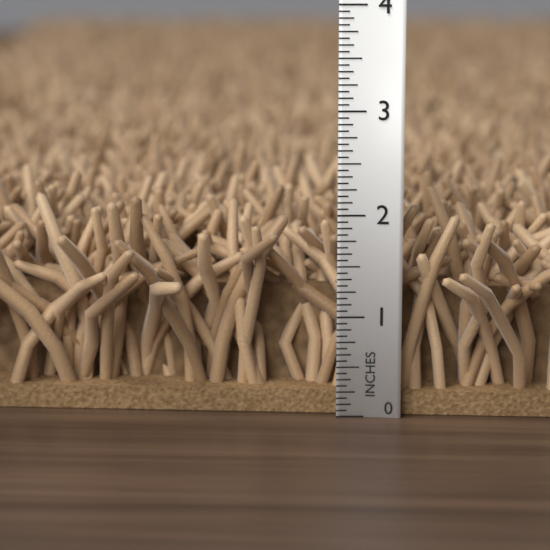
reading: 2.1875 in
